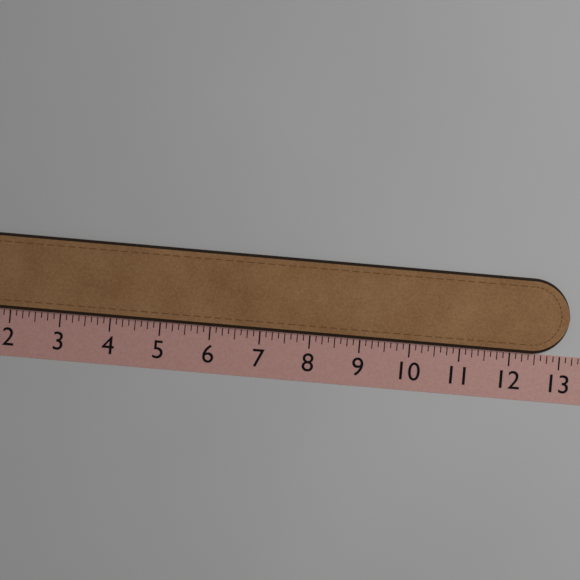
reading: 13.125 (no unit)
